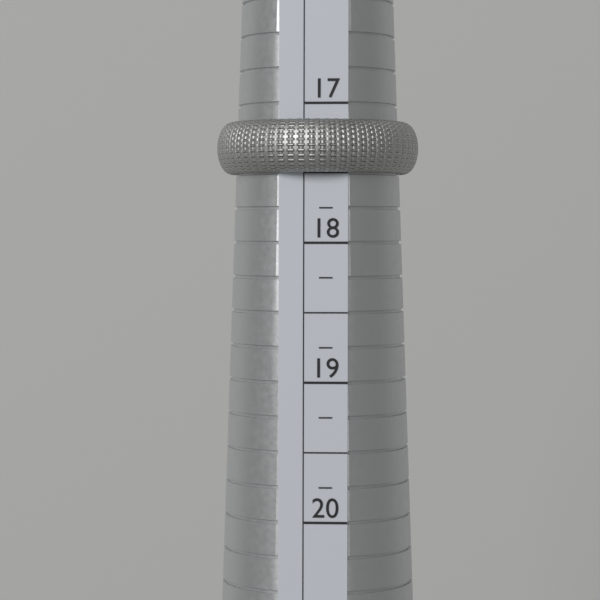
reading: 17.50 (no unit)
